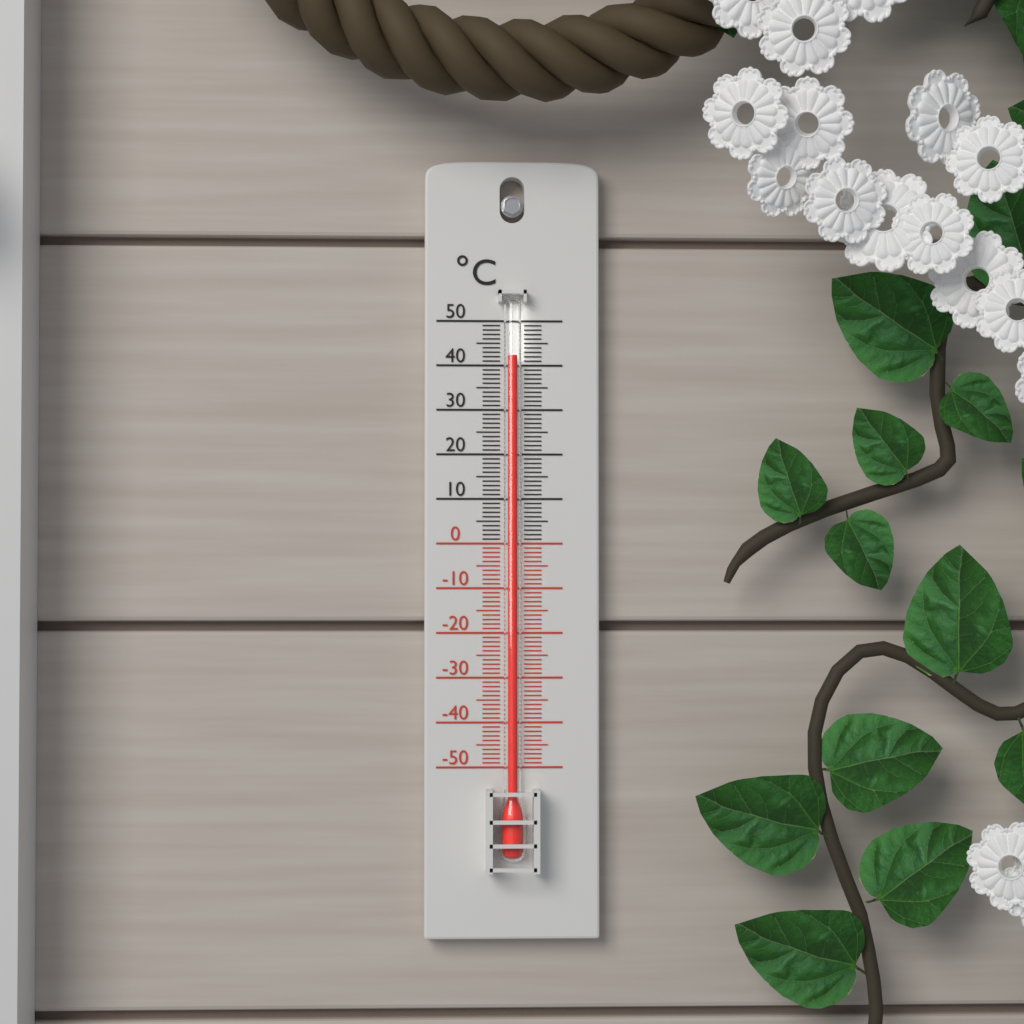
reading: 42 °C
